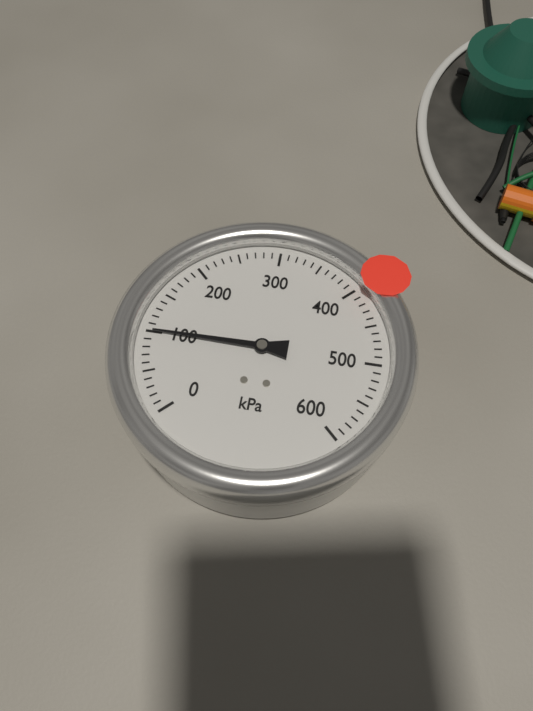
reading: 100 kPa
